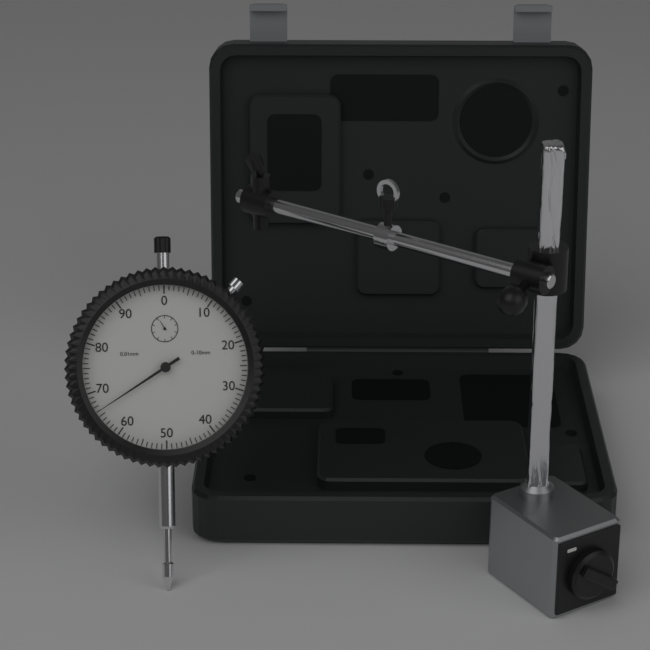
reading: 0.66 mm
